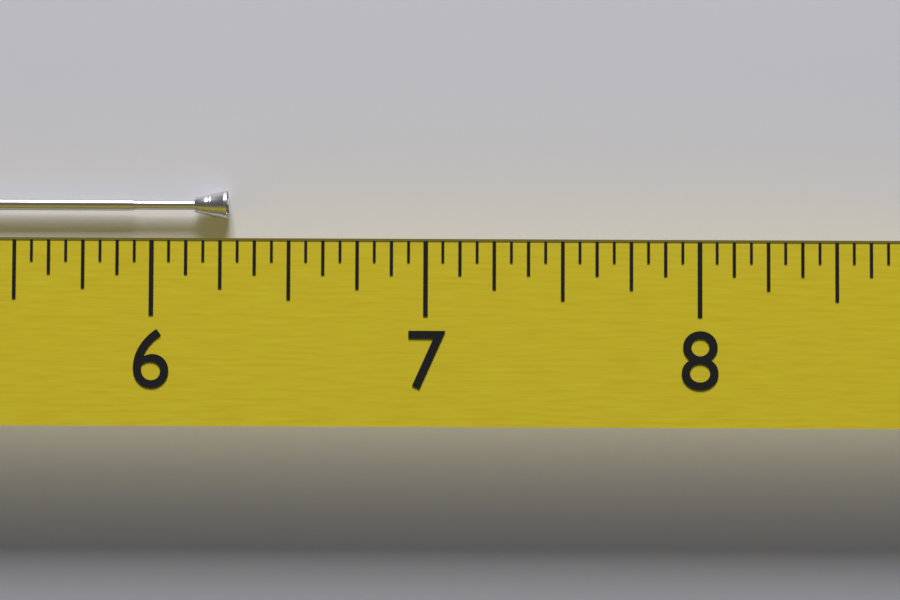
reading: 6.2500 (no unit)
